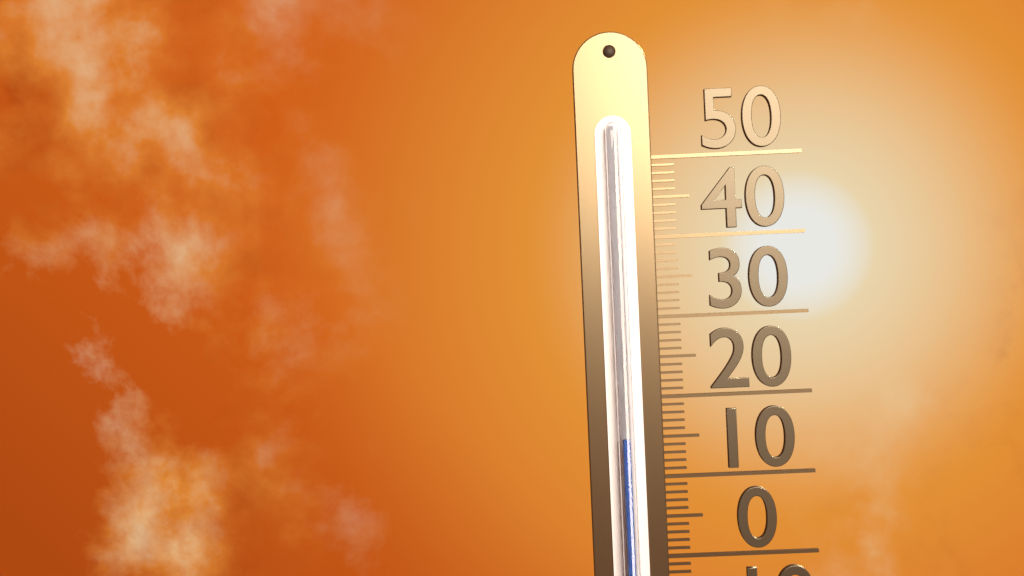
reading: 15 (no unit)
